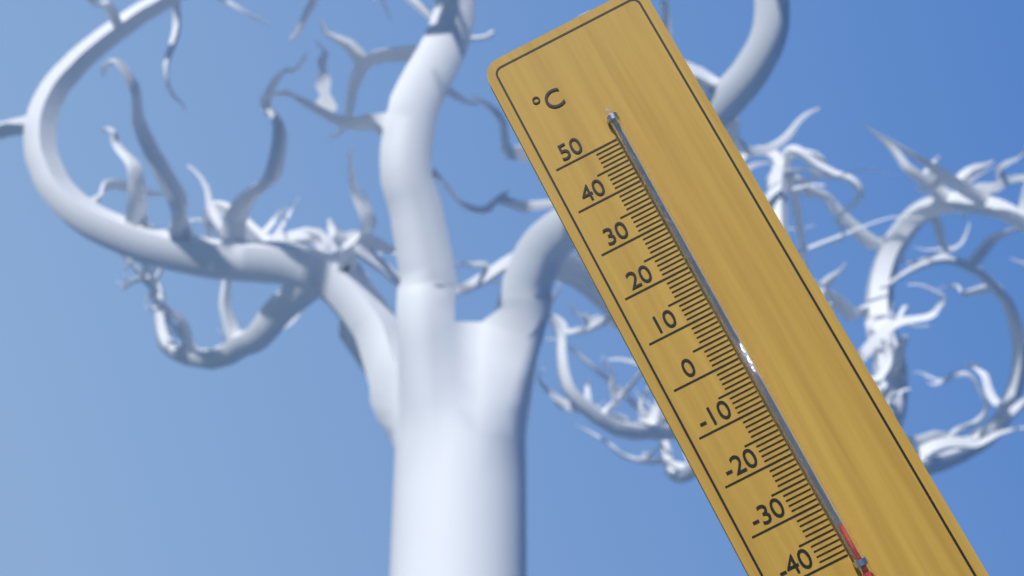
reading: -35 °C
